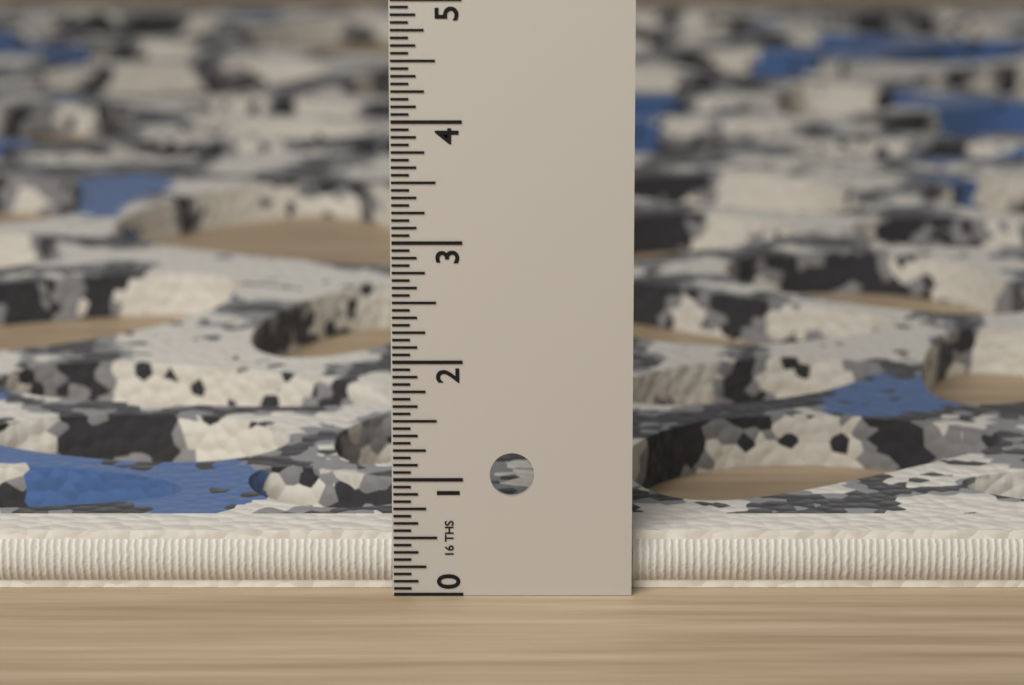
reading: 0.5000 in
